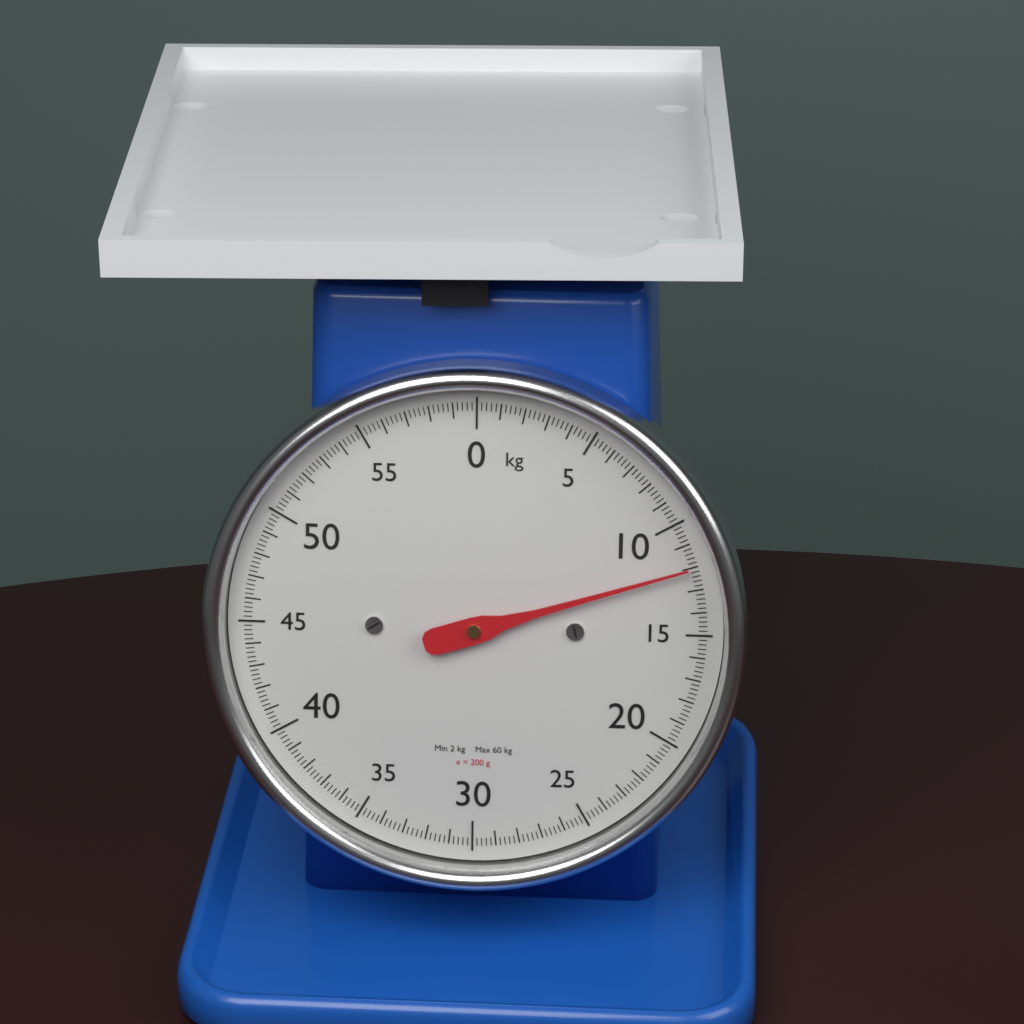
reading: 12.0 kg
